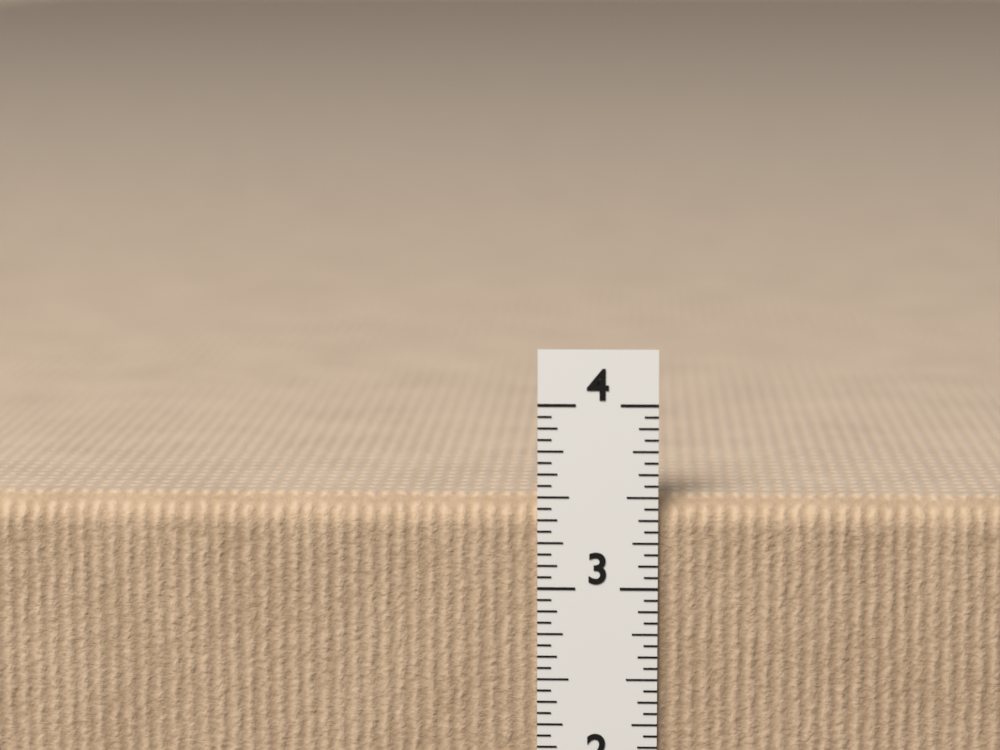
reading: 3.5000 in
